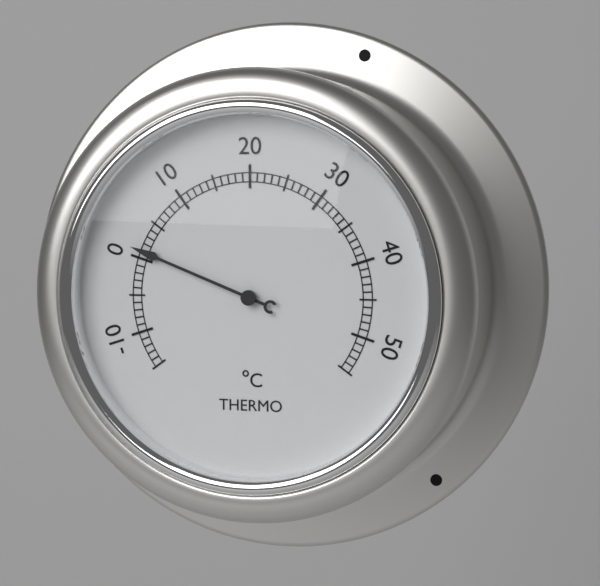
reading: 1 °C
